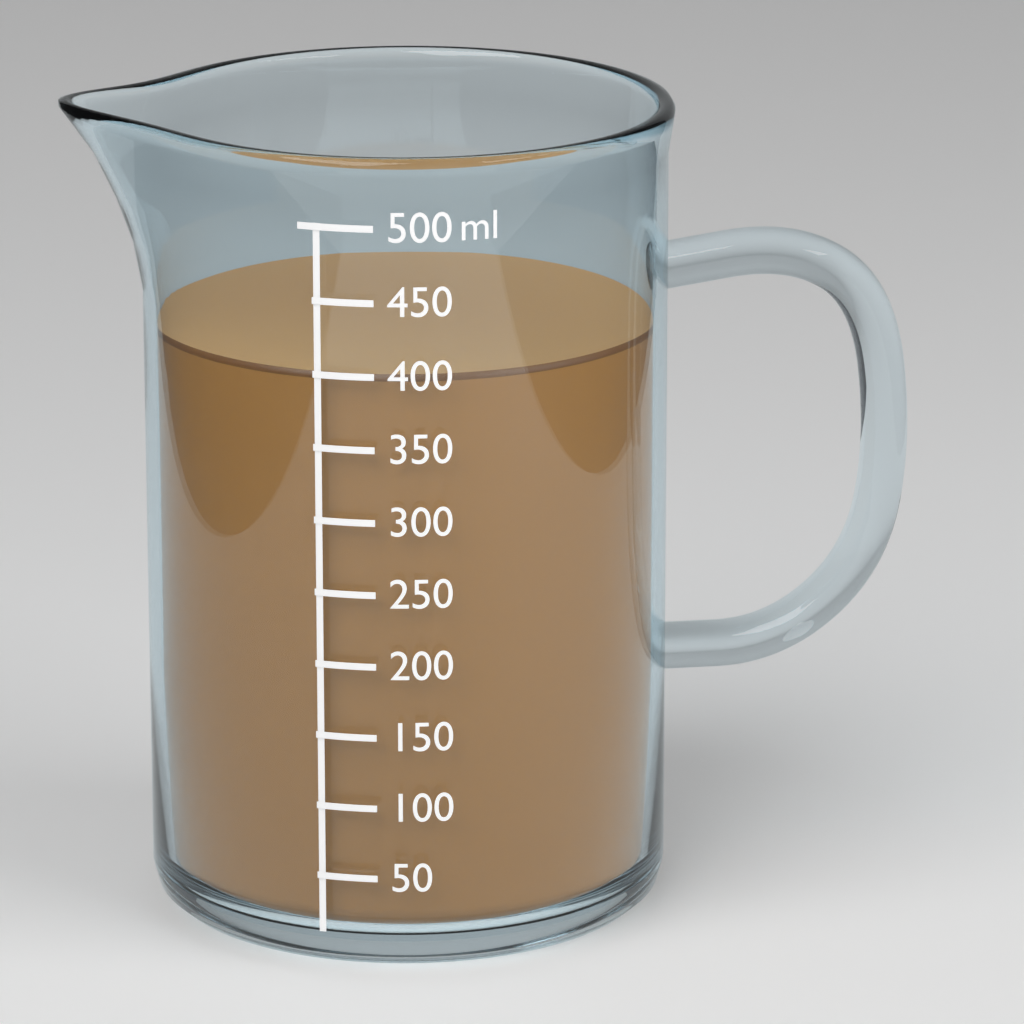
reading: 400 ml
